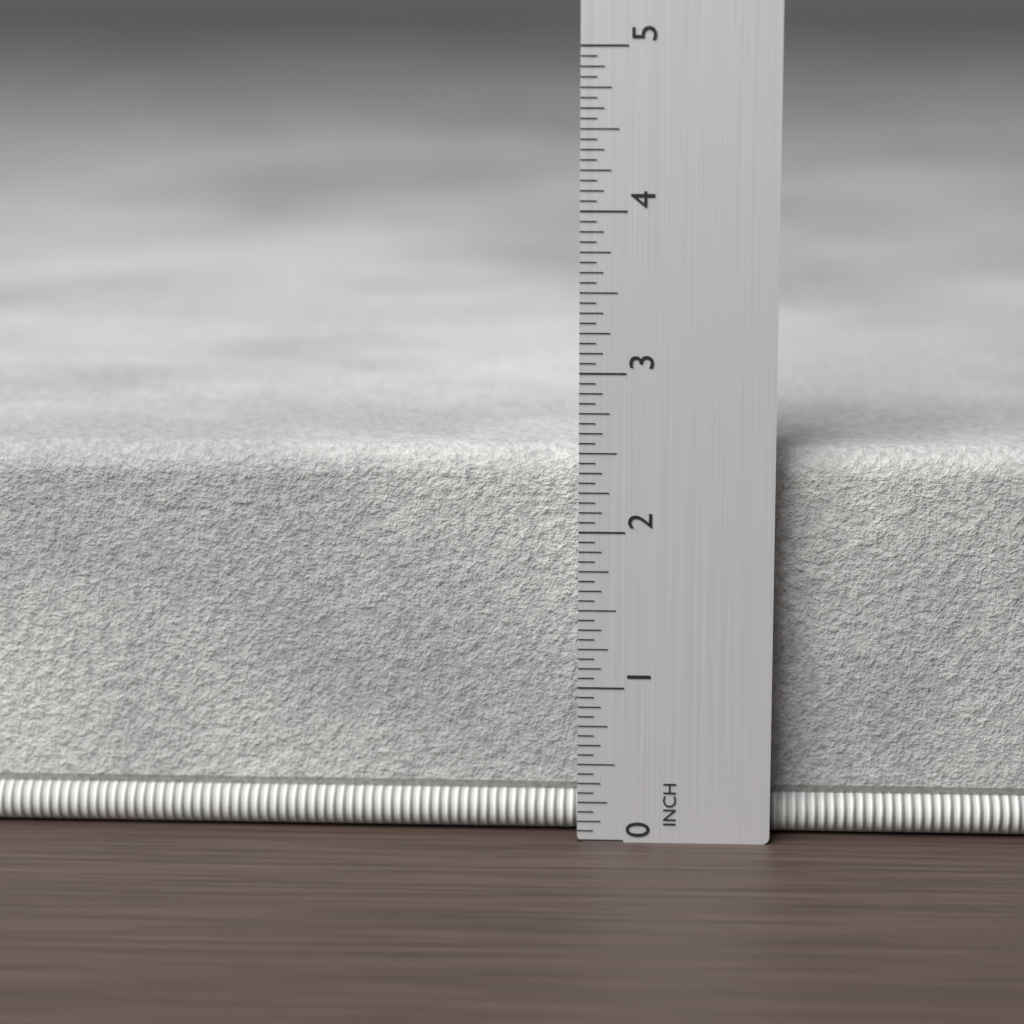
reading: 2.5000 in
